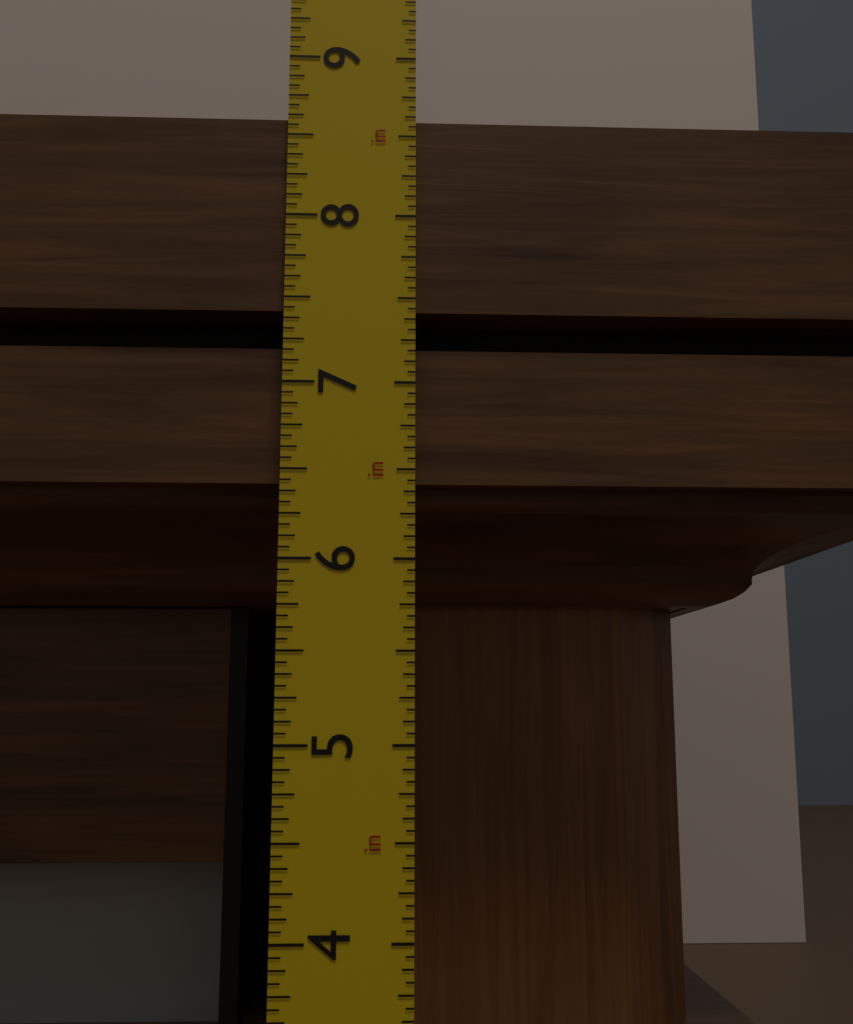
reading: 8.6250 in
